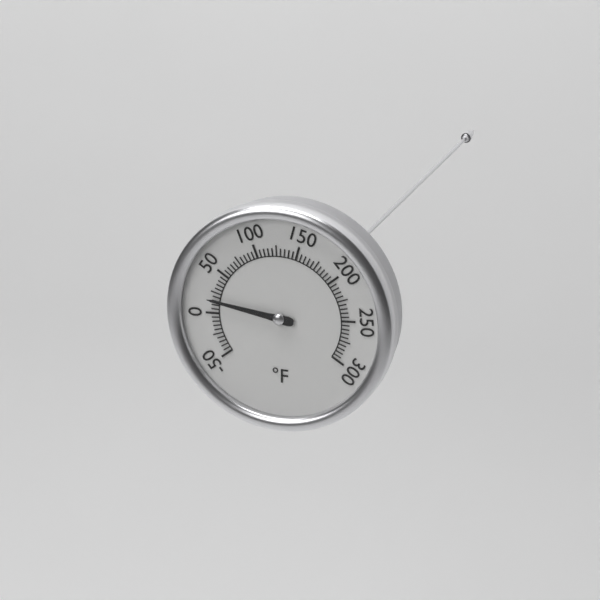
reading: 15 °F
